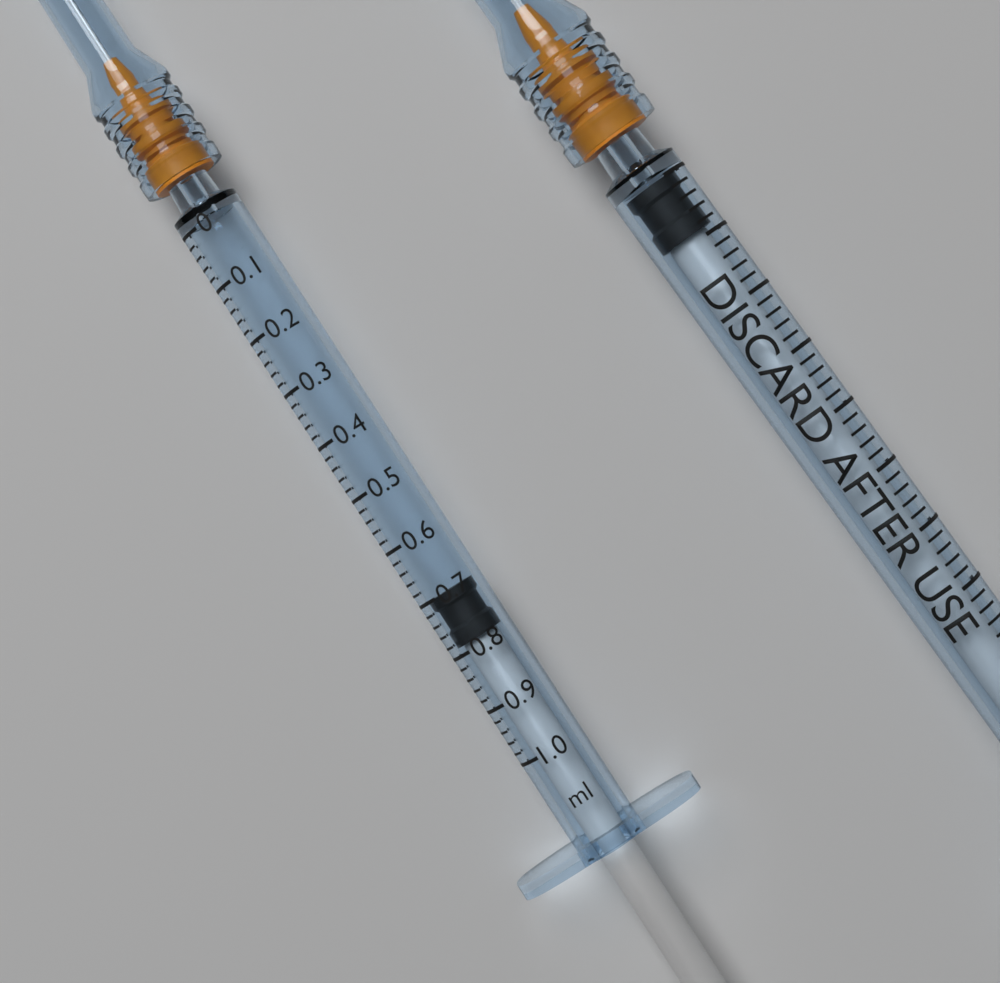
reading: 0.70 ml
